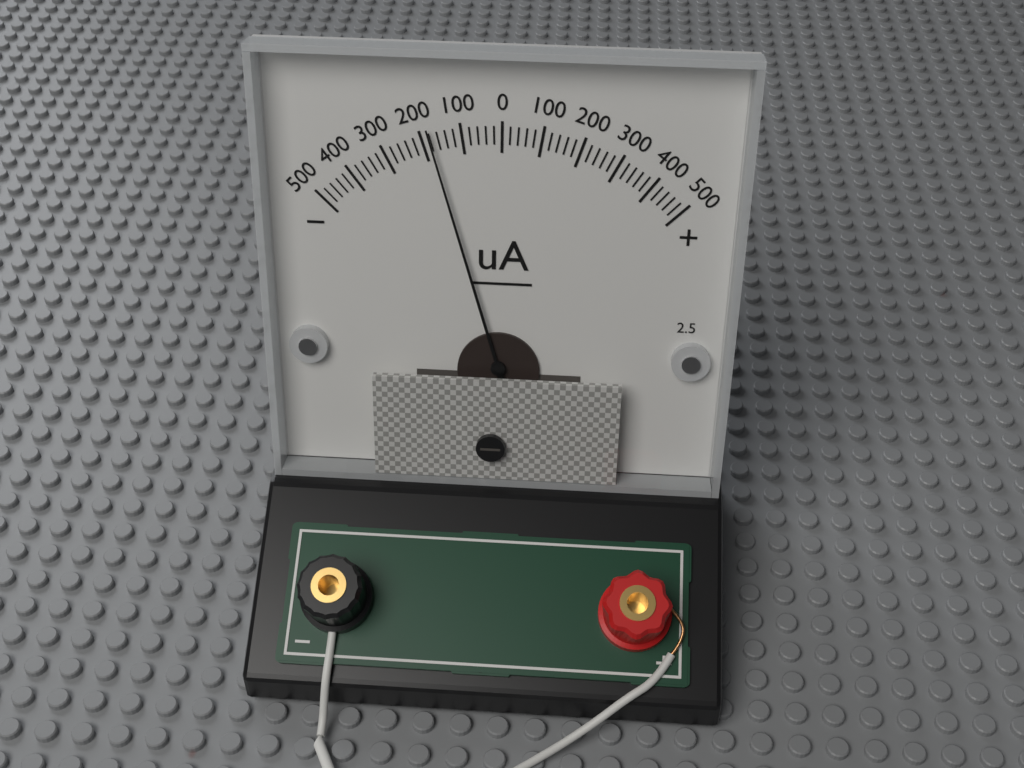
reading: -180 uA
